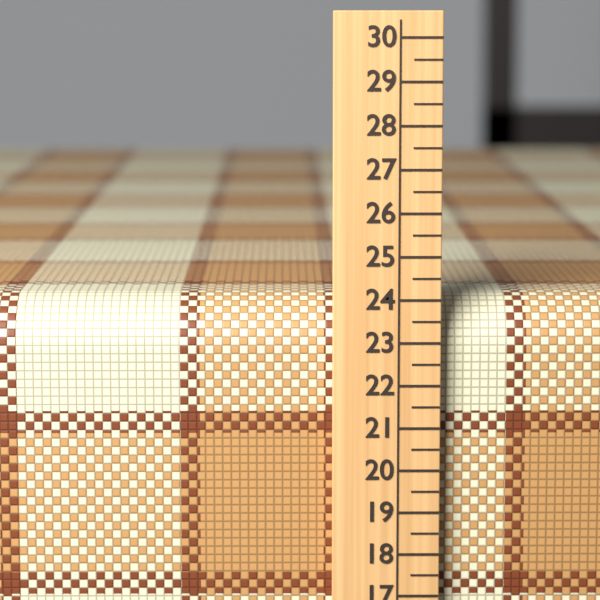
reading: 24.0 (no unit)
